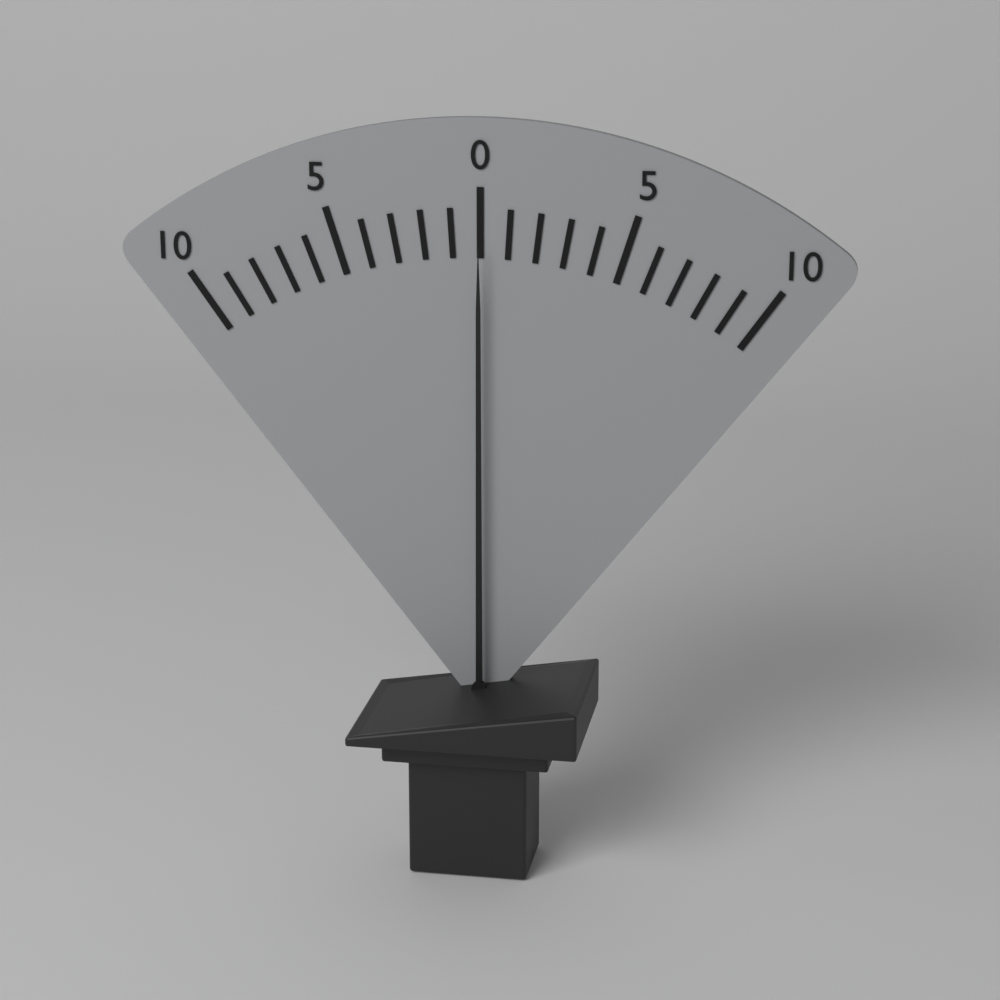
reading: 0 (no unit)
